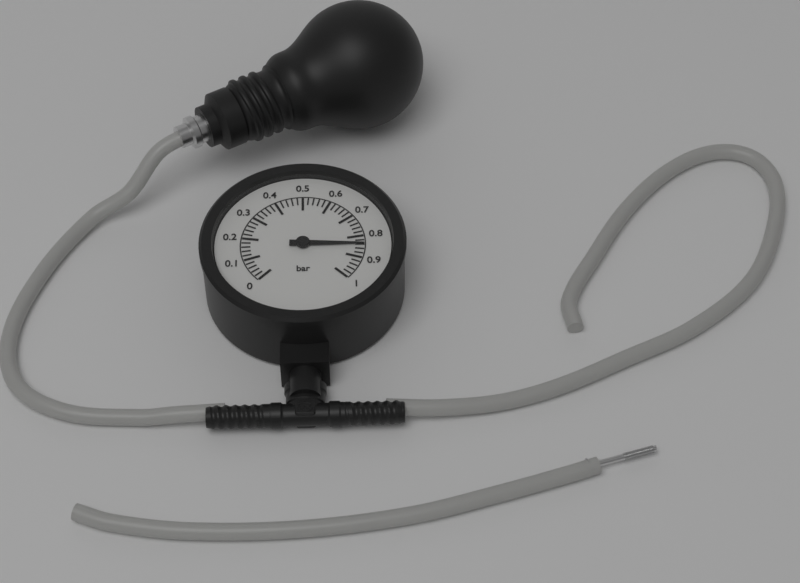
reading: 0.84 bar
